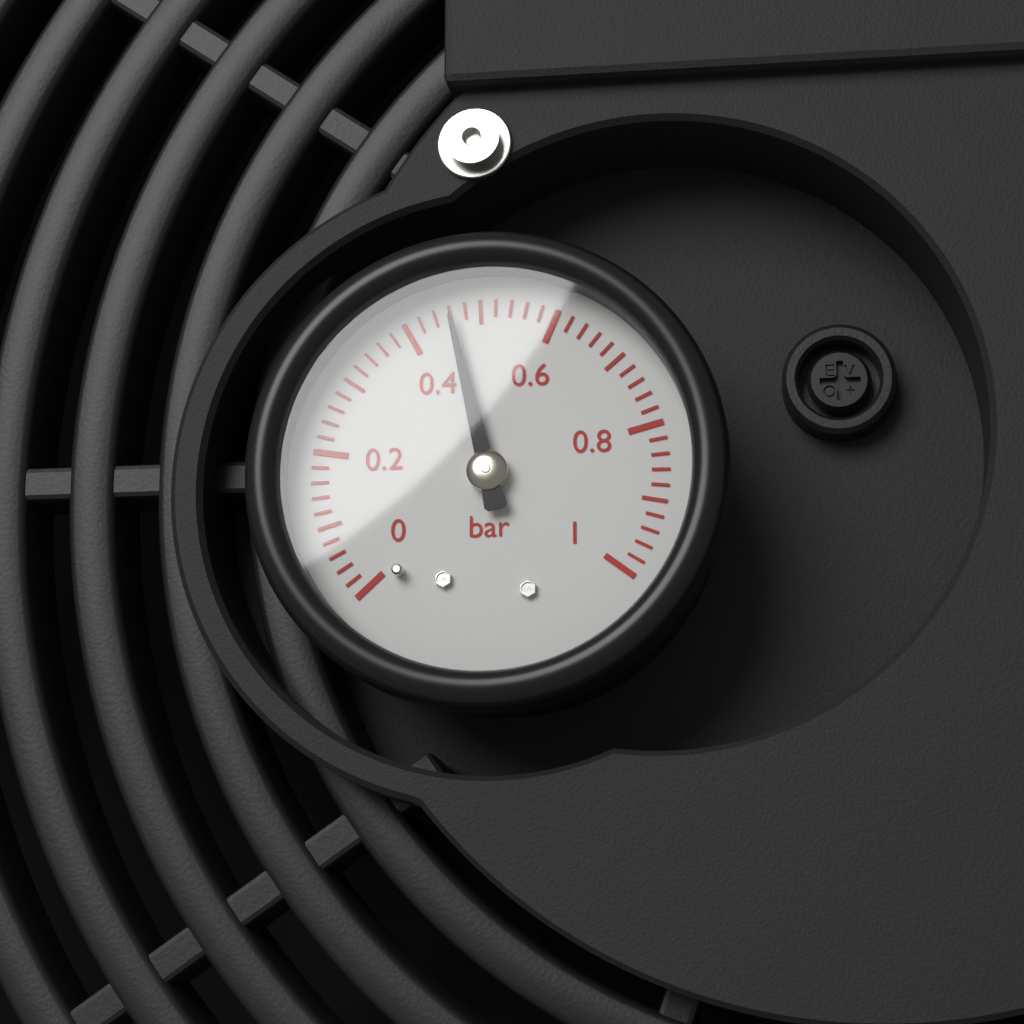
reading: 0.46 bar
